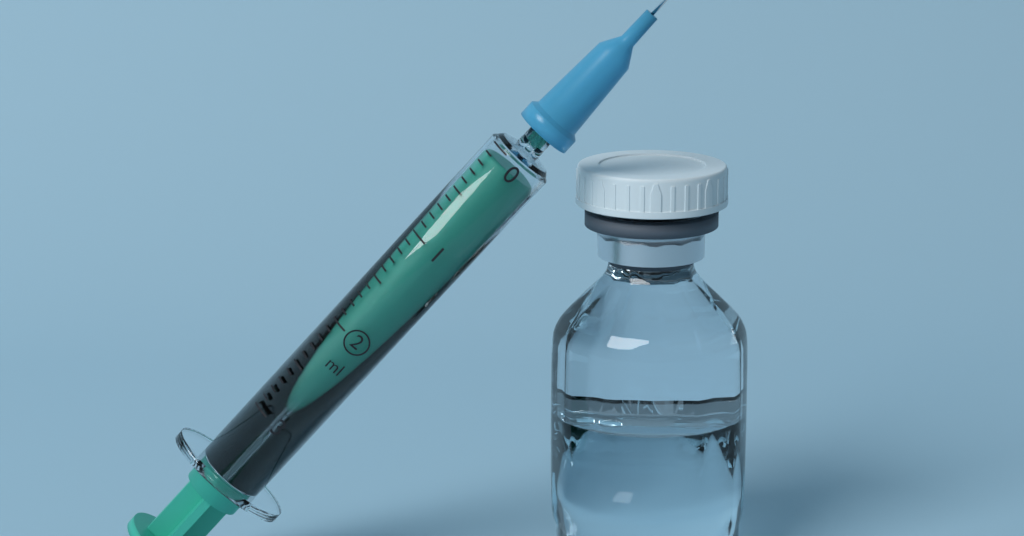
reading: 0.1 ml
